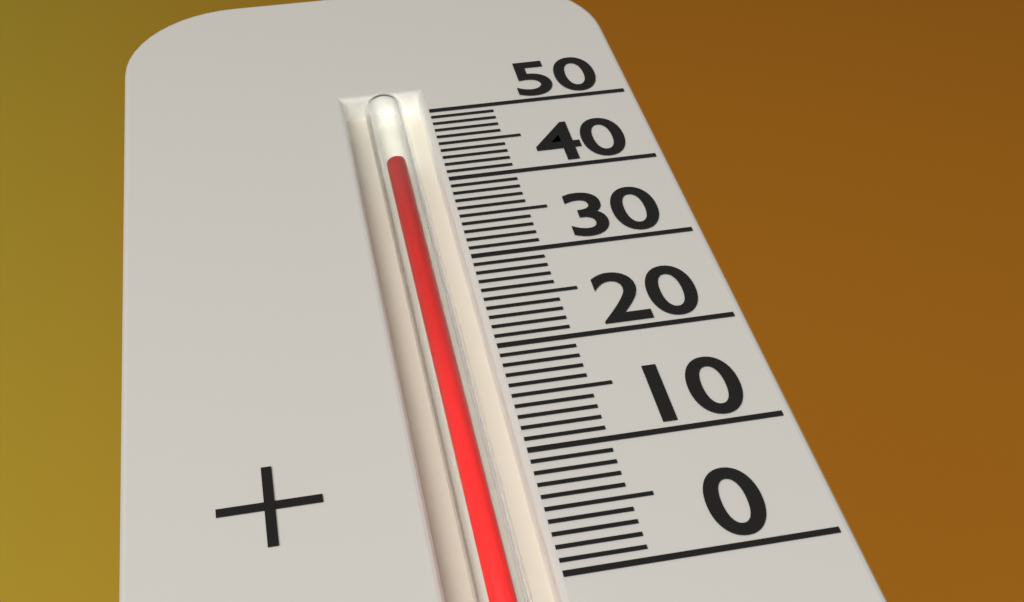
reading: 43 (no unit)
